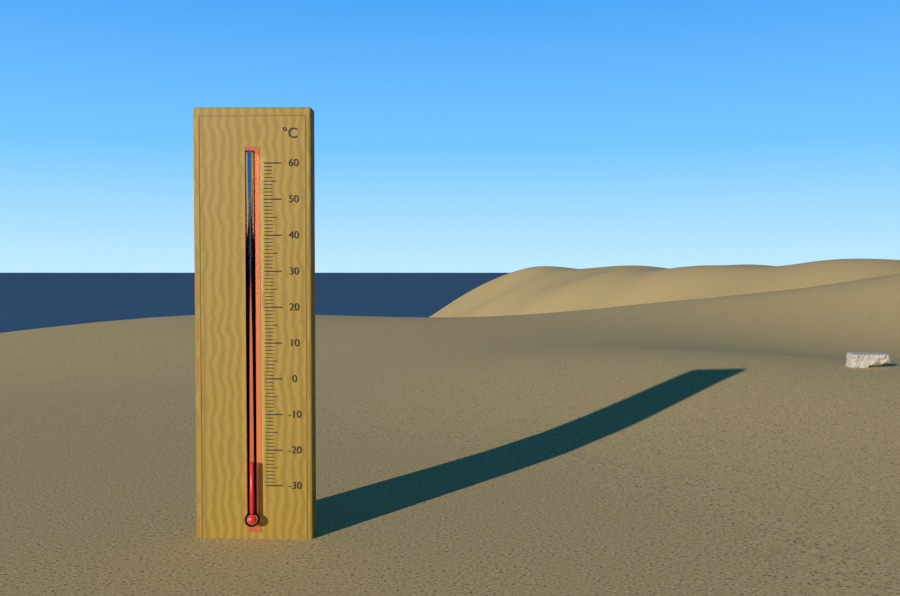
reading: -23 °C
